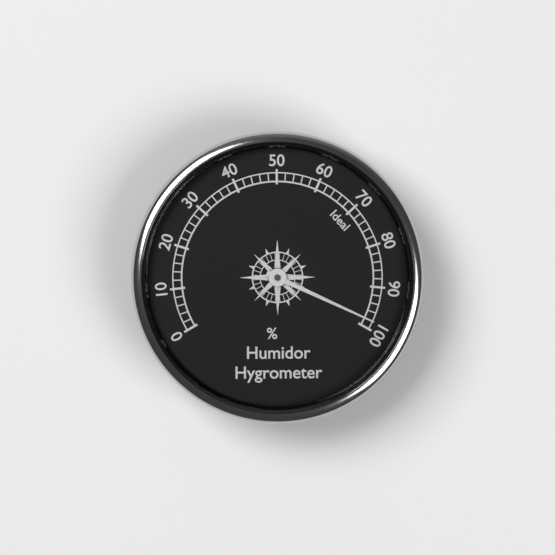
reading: 98 %
